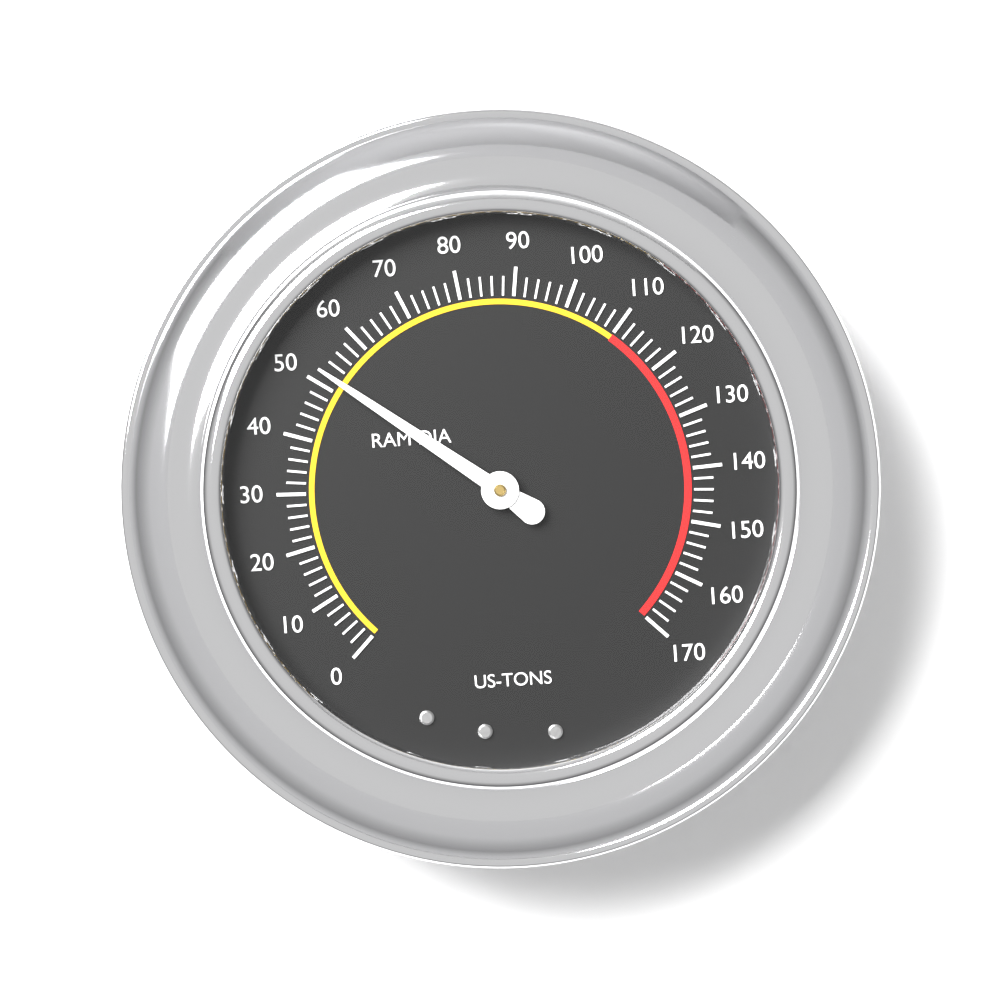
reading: 52 US-TONS
